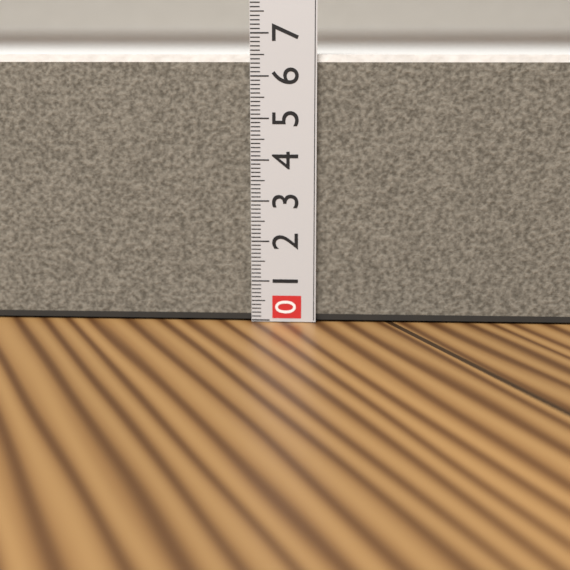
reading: 6.5 (no unit)
